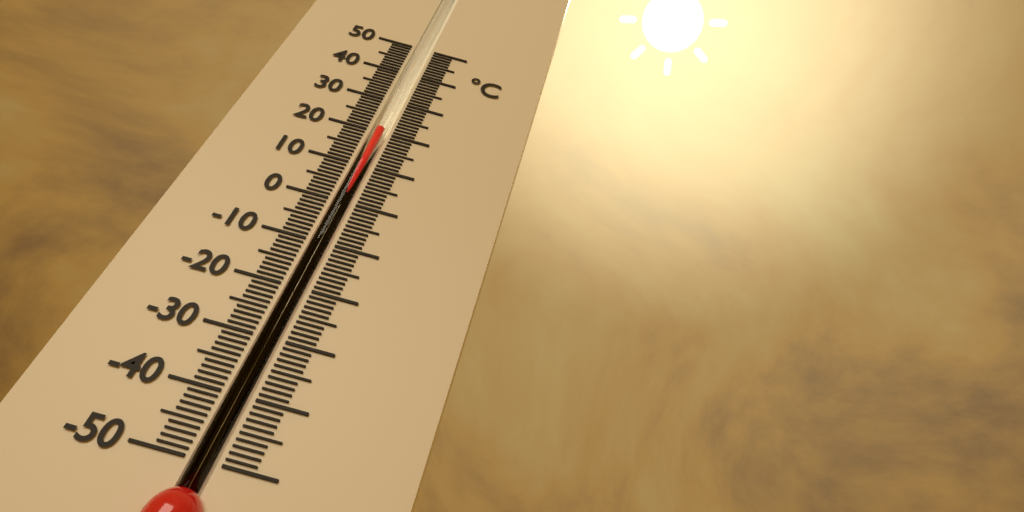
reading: 21 °C
